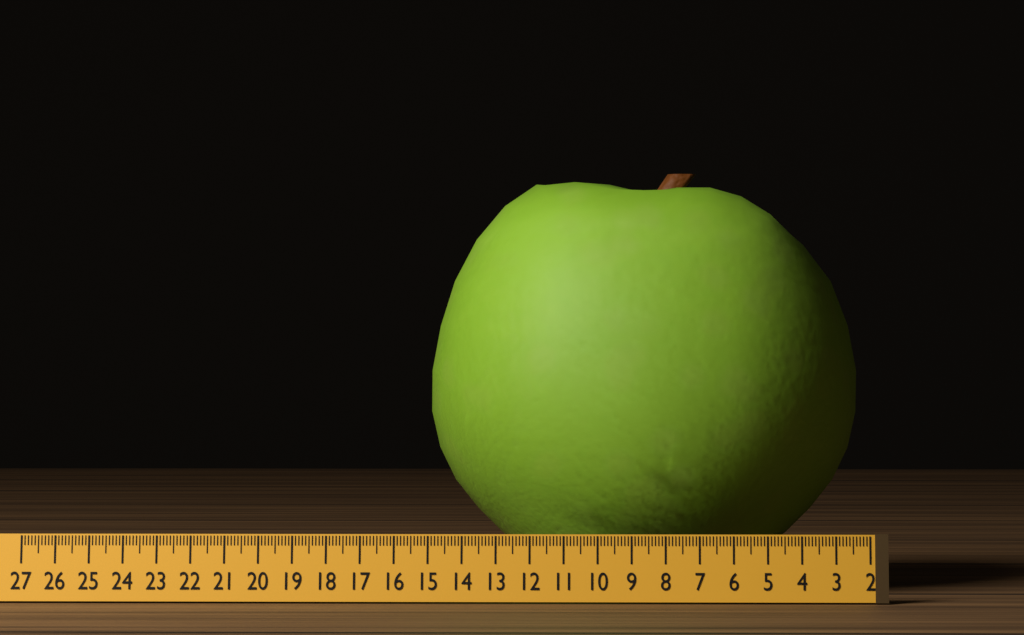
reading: 15.2 (no unit)
